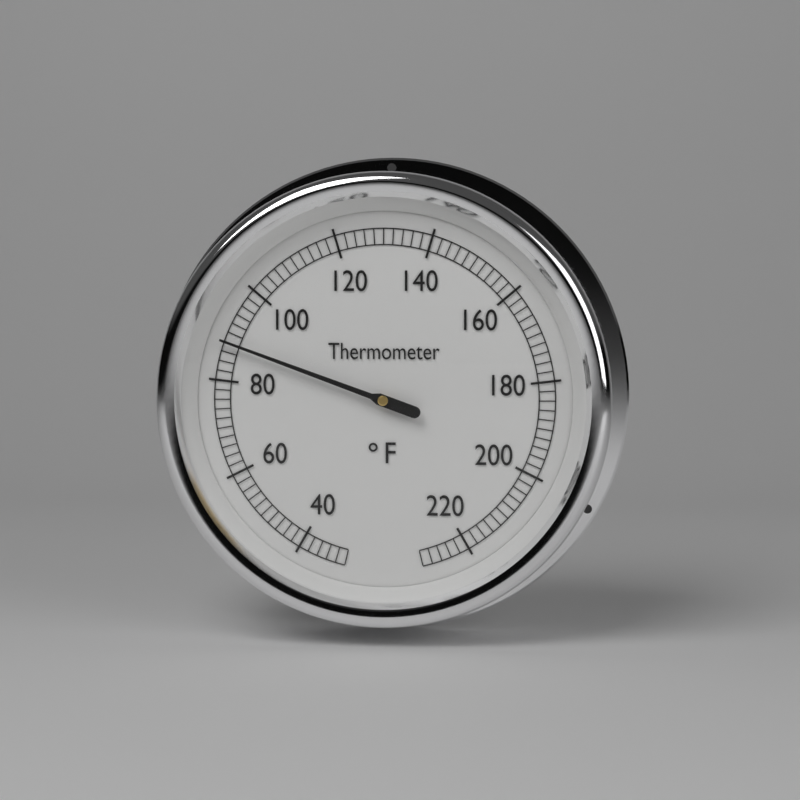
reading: 88 °F
